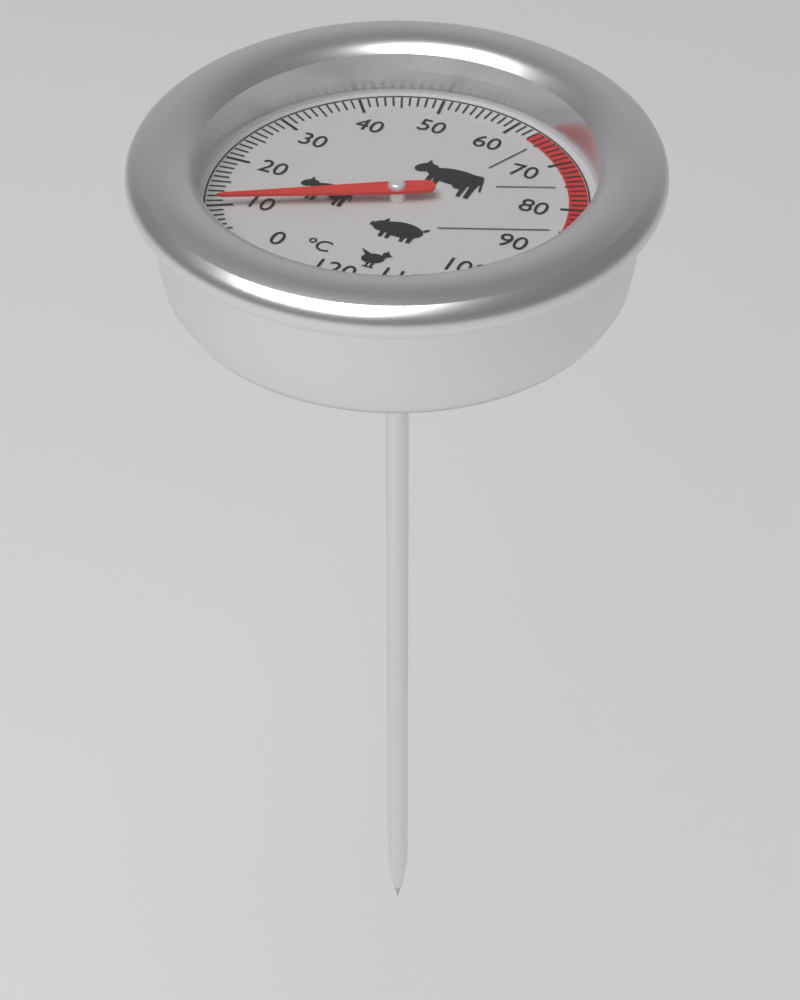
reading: 10 °C
